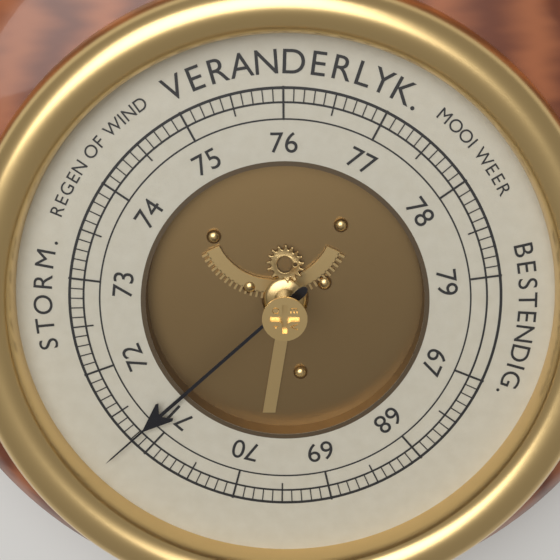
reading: 71.2 (no unit)
